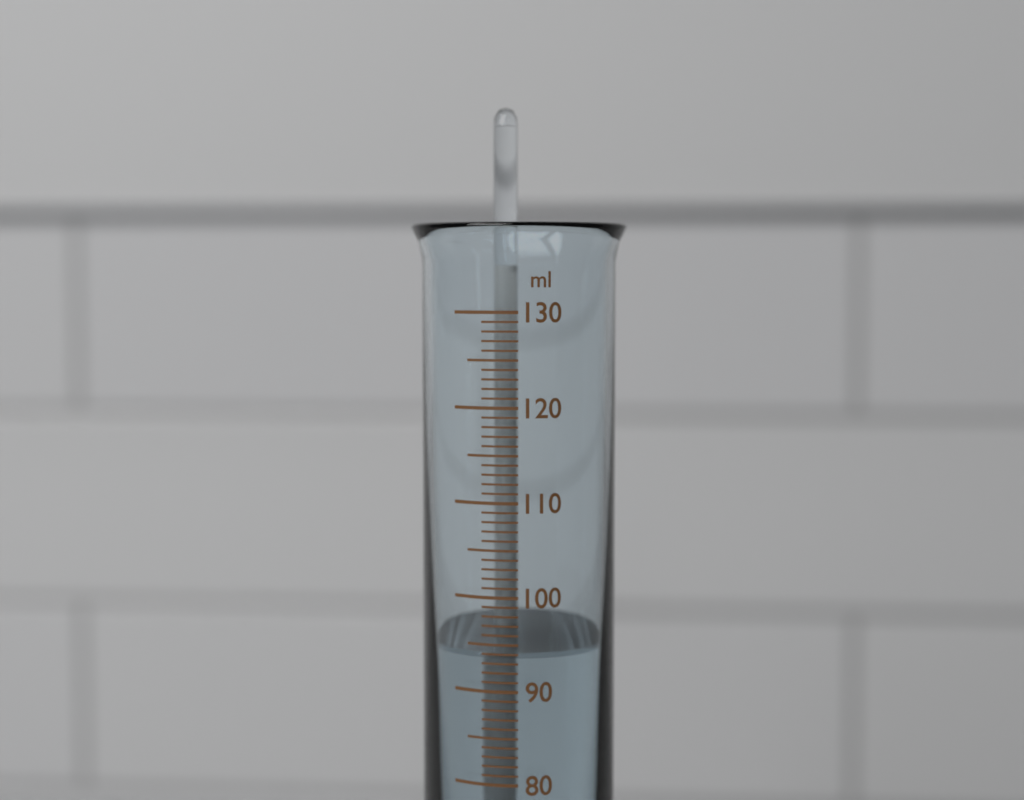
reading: 94 ml
